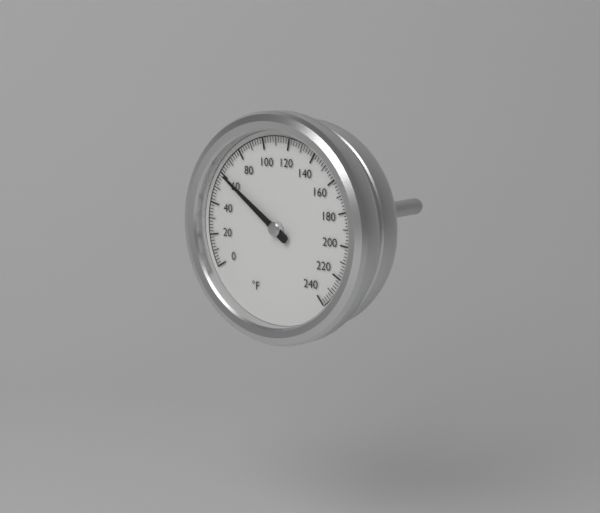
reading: 60 °F
